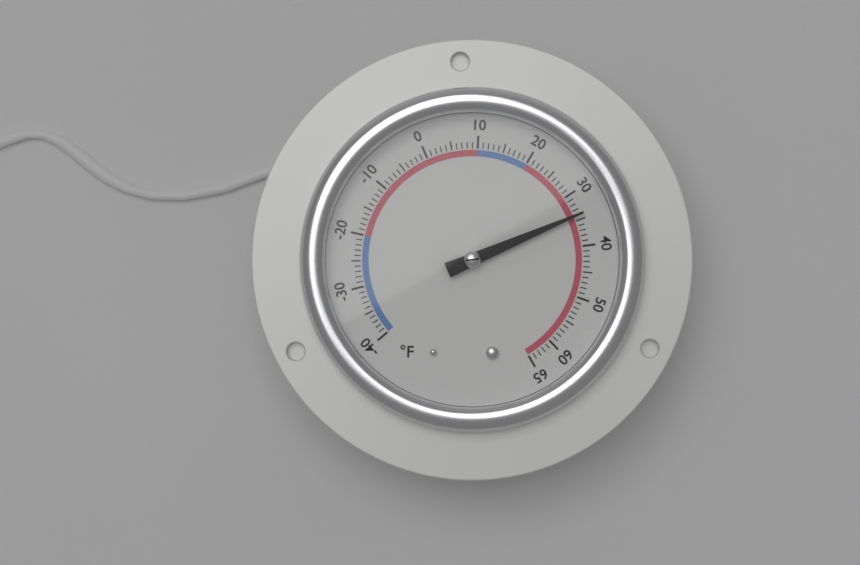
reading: 34 °F
